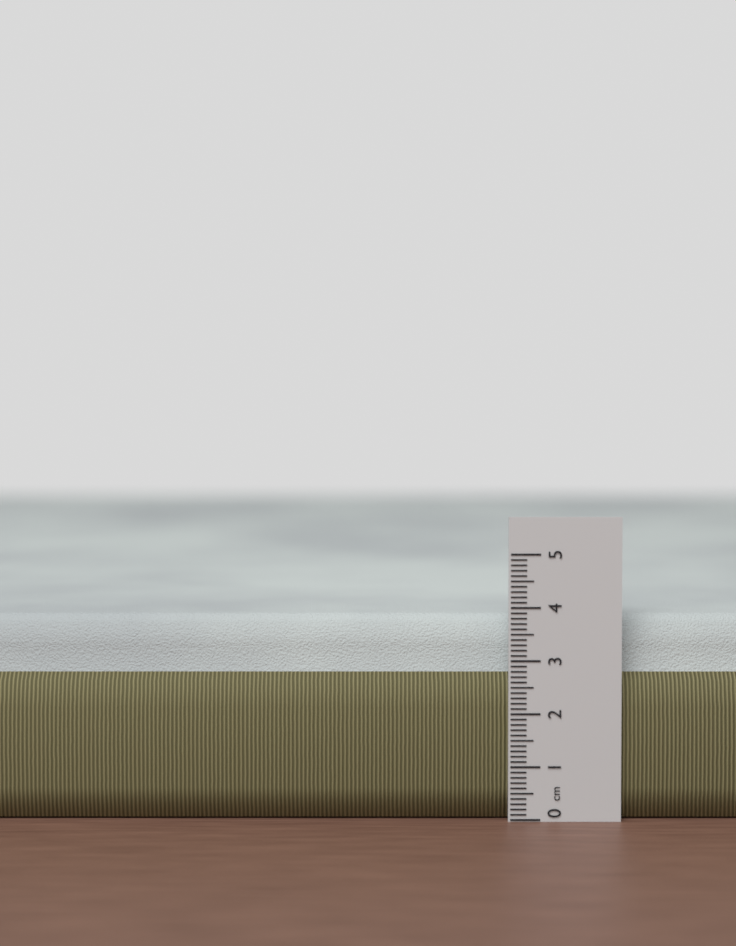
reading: 3.8 cm
